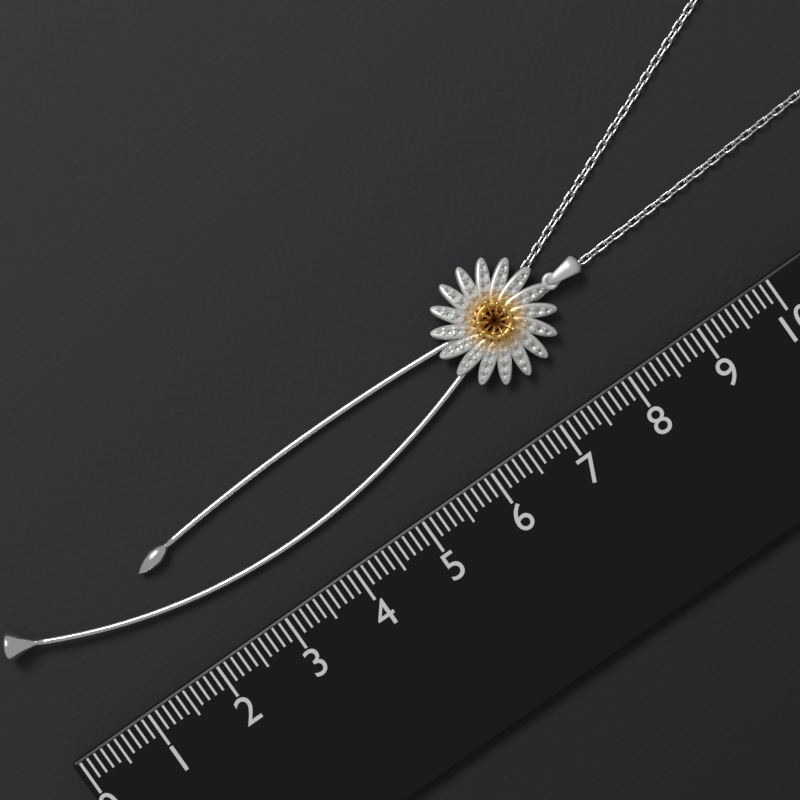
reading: 8.3 (no unit)
